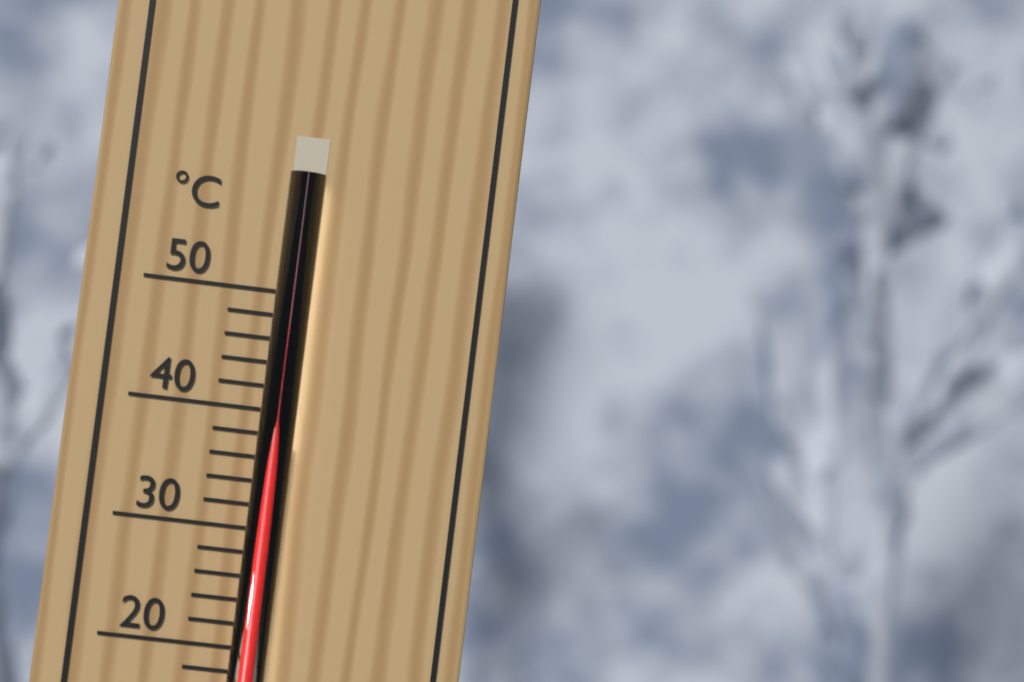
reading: 38 °C
